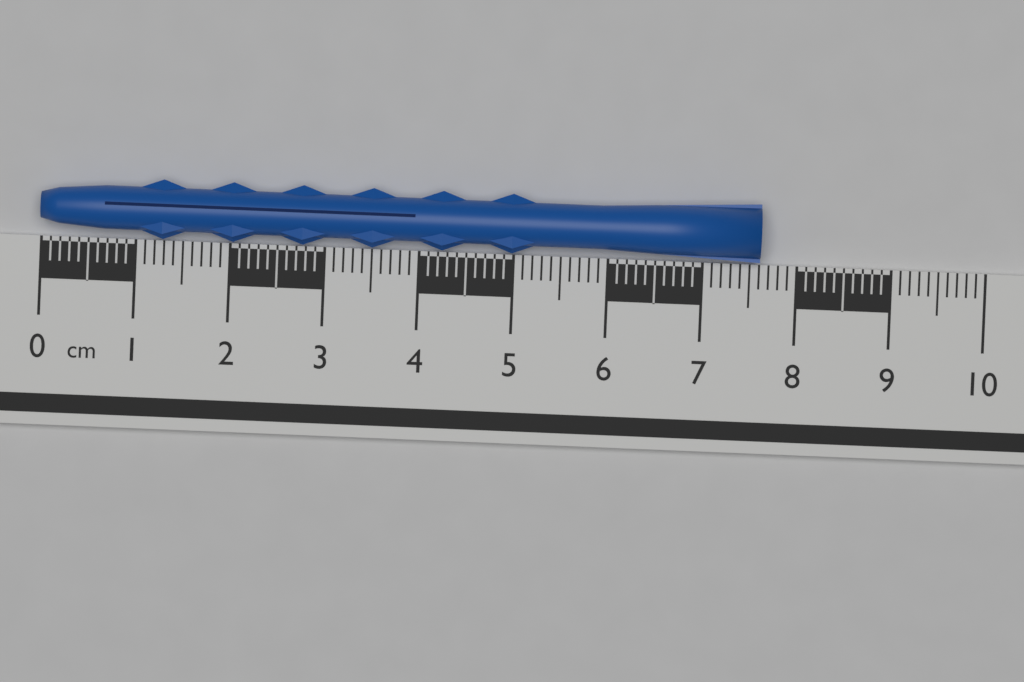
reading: 7.6 cm
